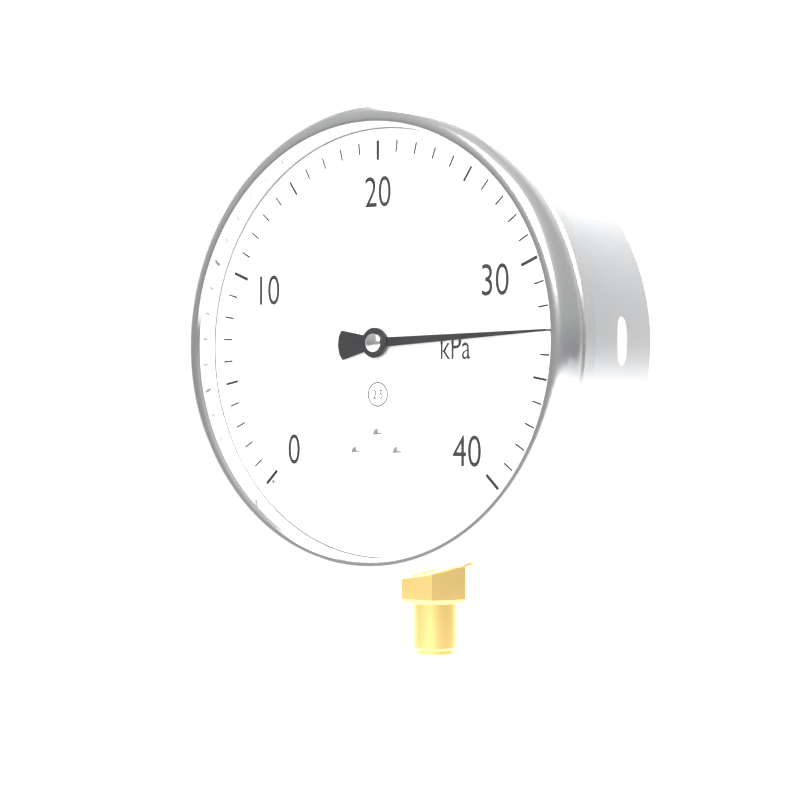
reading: 33 kPa
